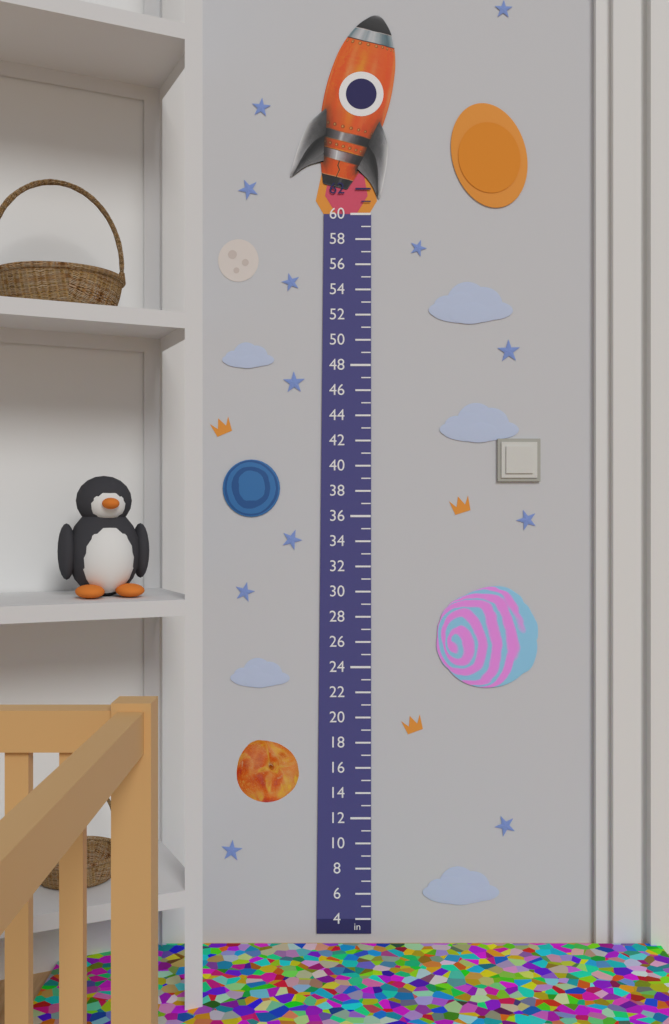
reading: 60 in
